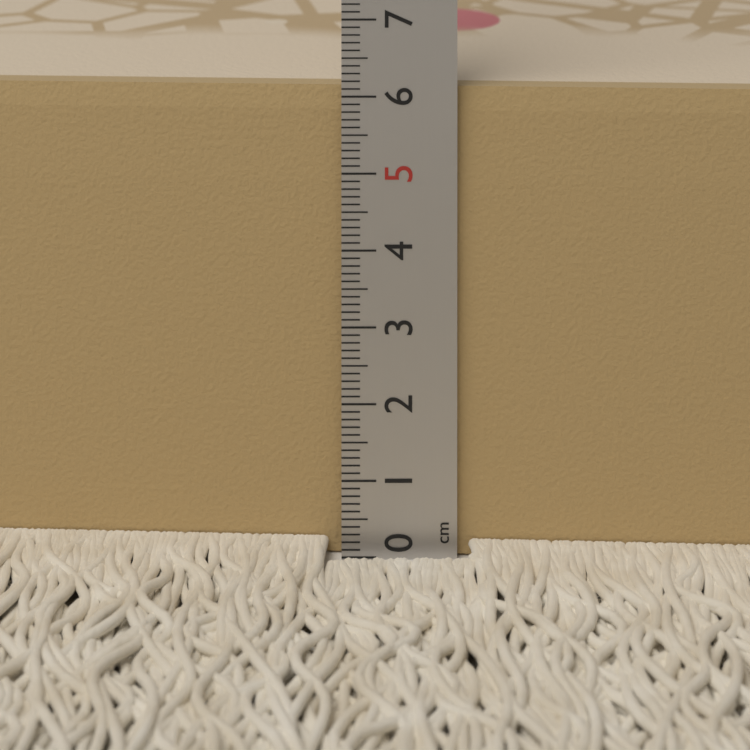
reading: 6.1 cm
